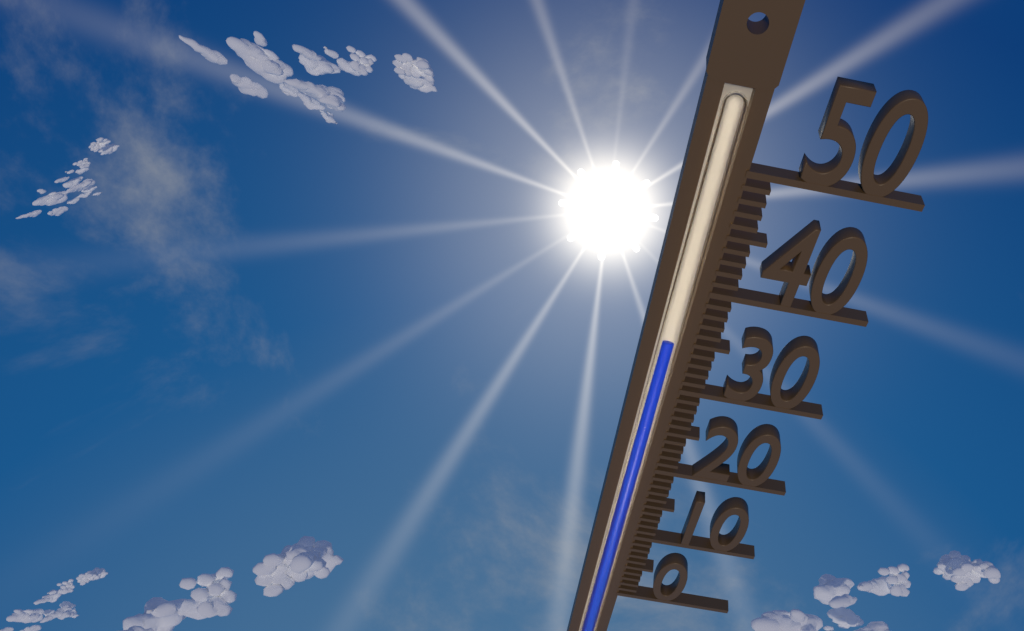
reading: 35 (no unit)
